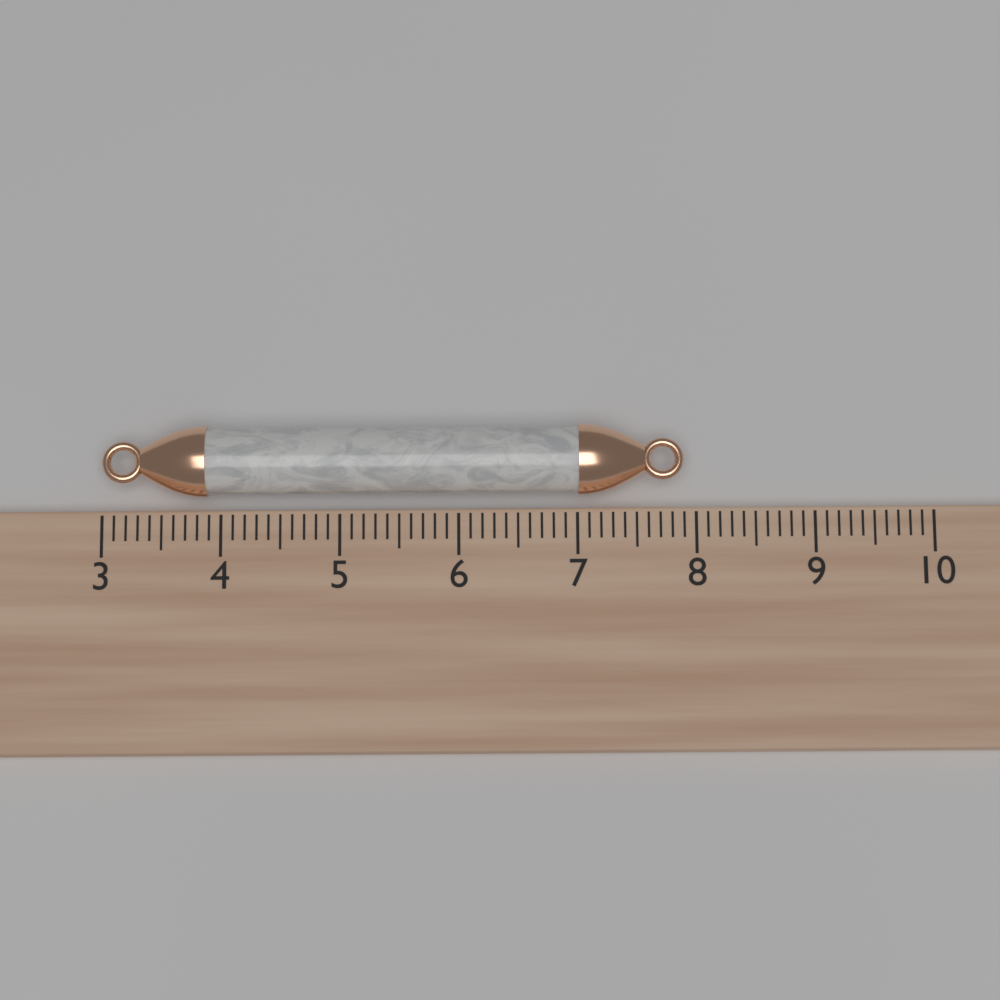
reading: 7.9 (no unit)
